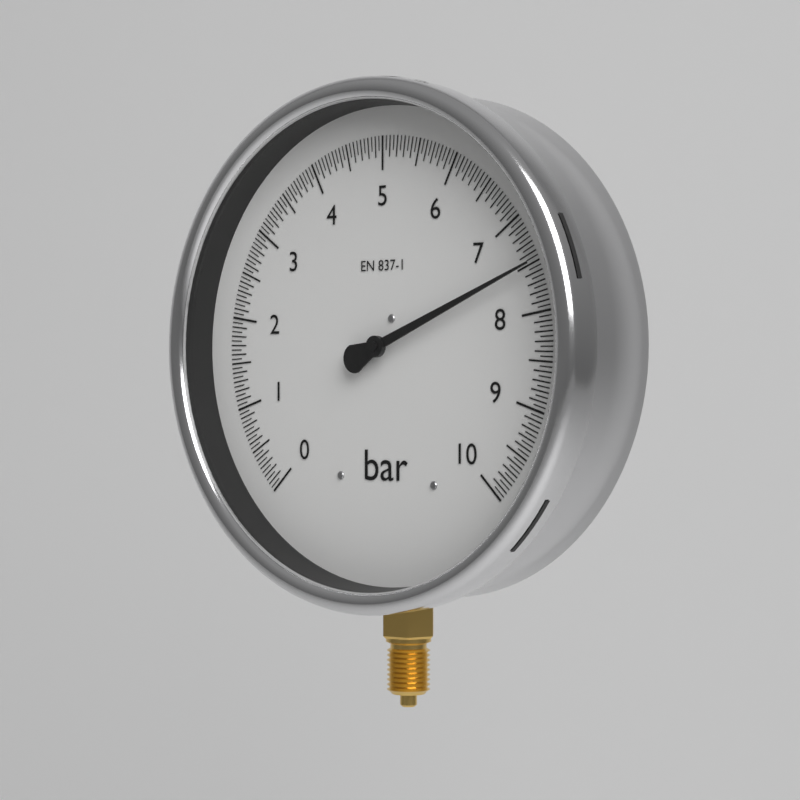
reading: 7.50 bar
